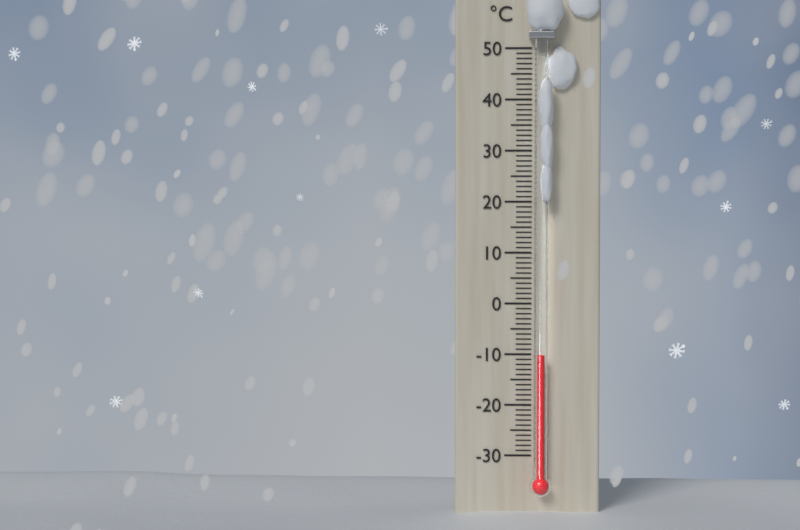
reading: -10 °C
